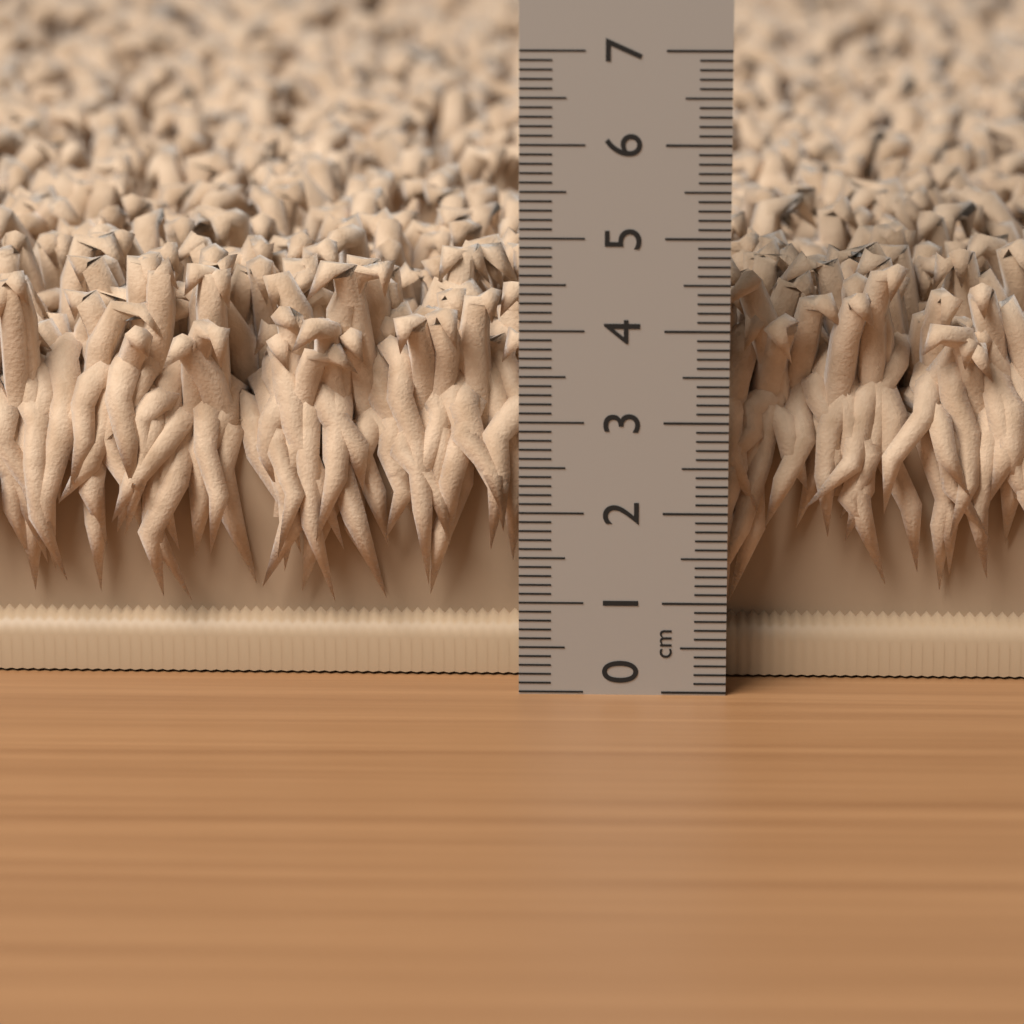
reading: 4.6 cm
